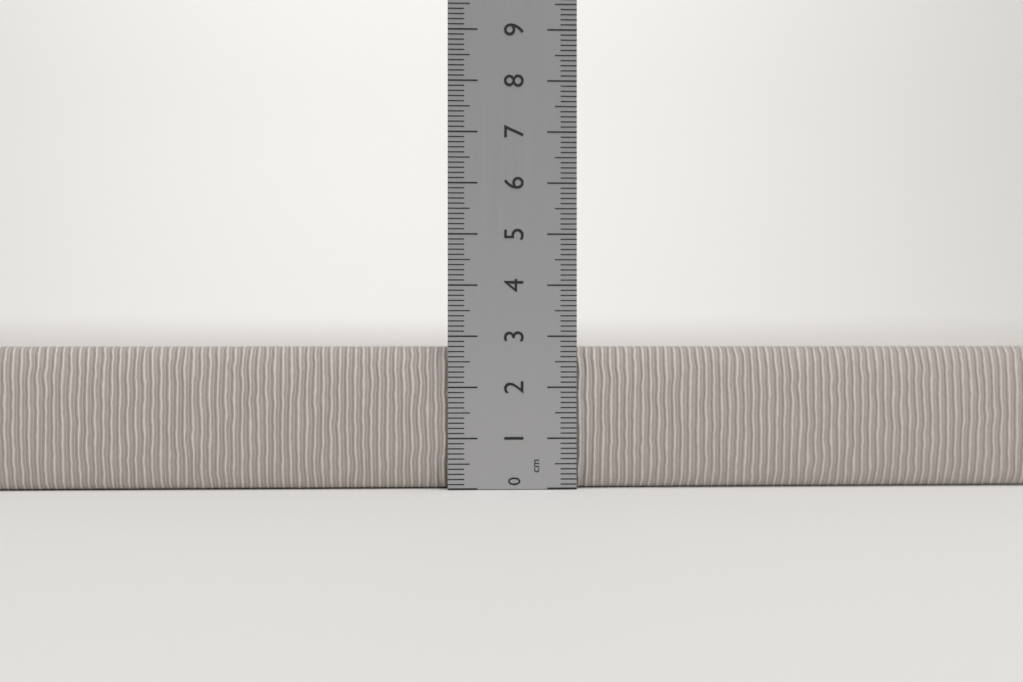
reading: 2.8 cm
